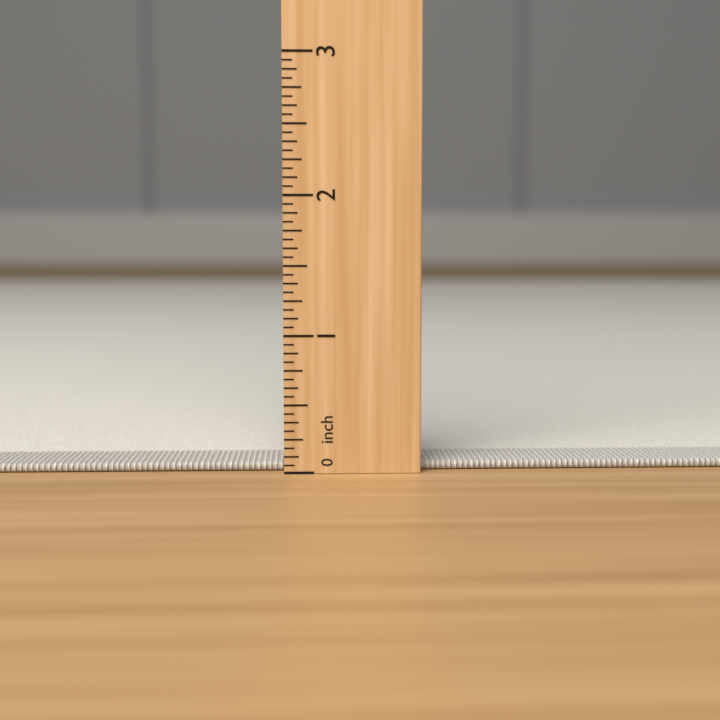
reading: 0.0625 inch
